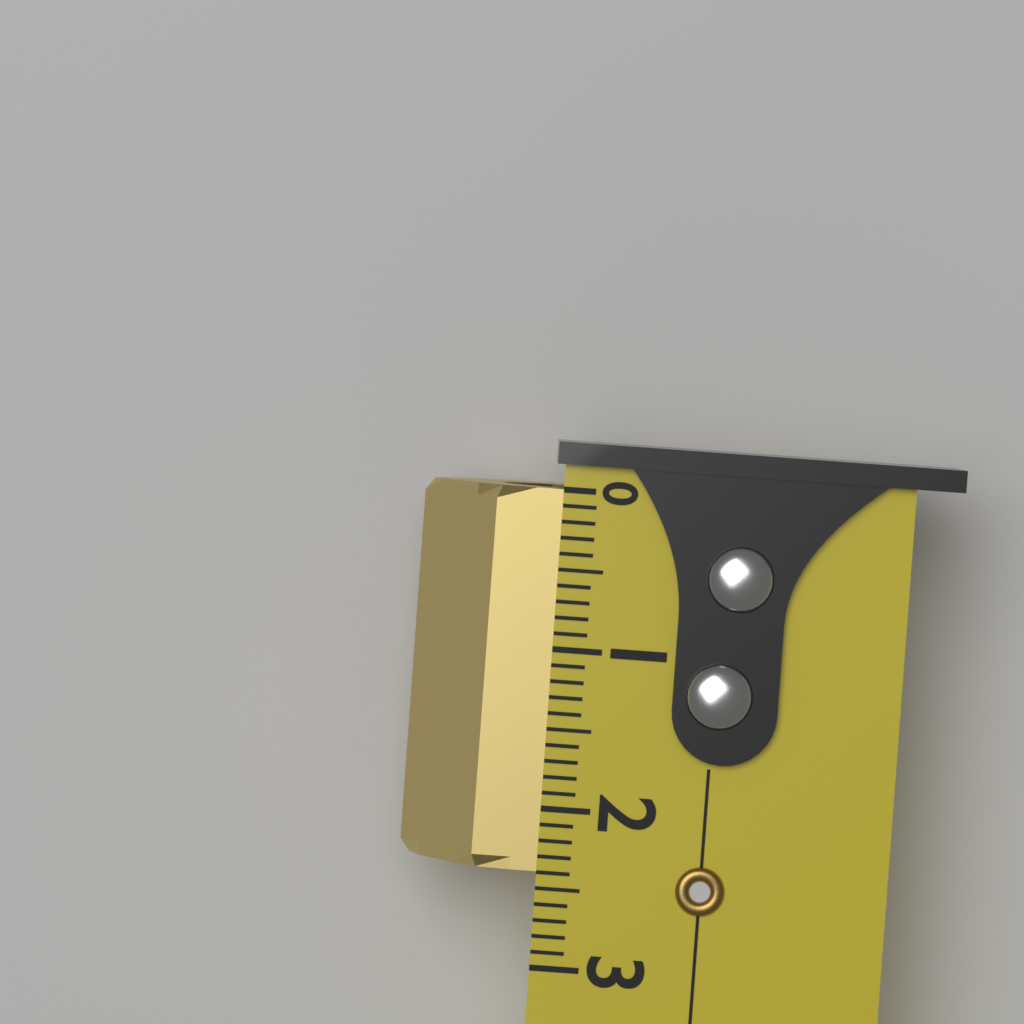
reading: 2.4 (no unit)
